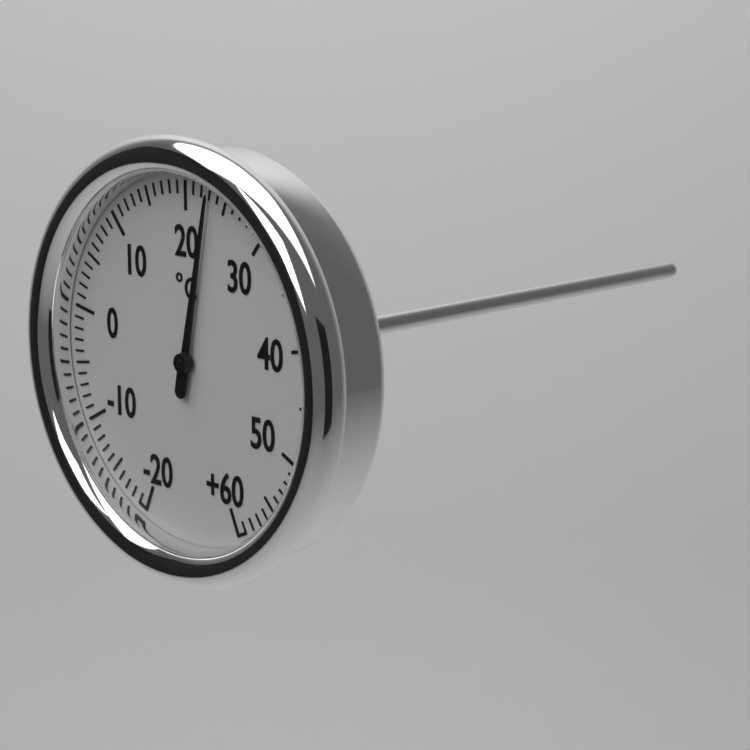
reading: 23 °C
